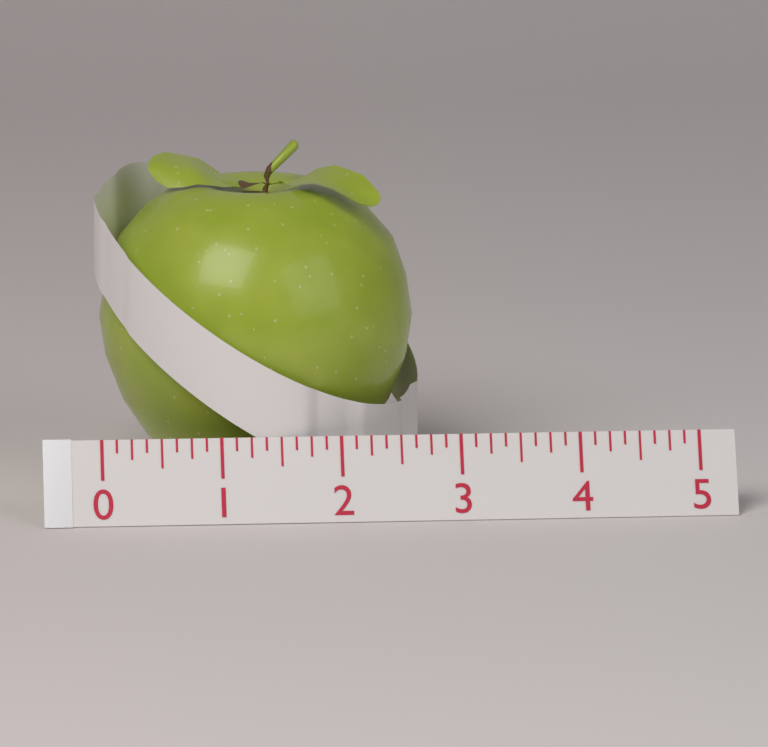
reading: 2.750 (no unit)
